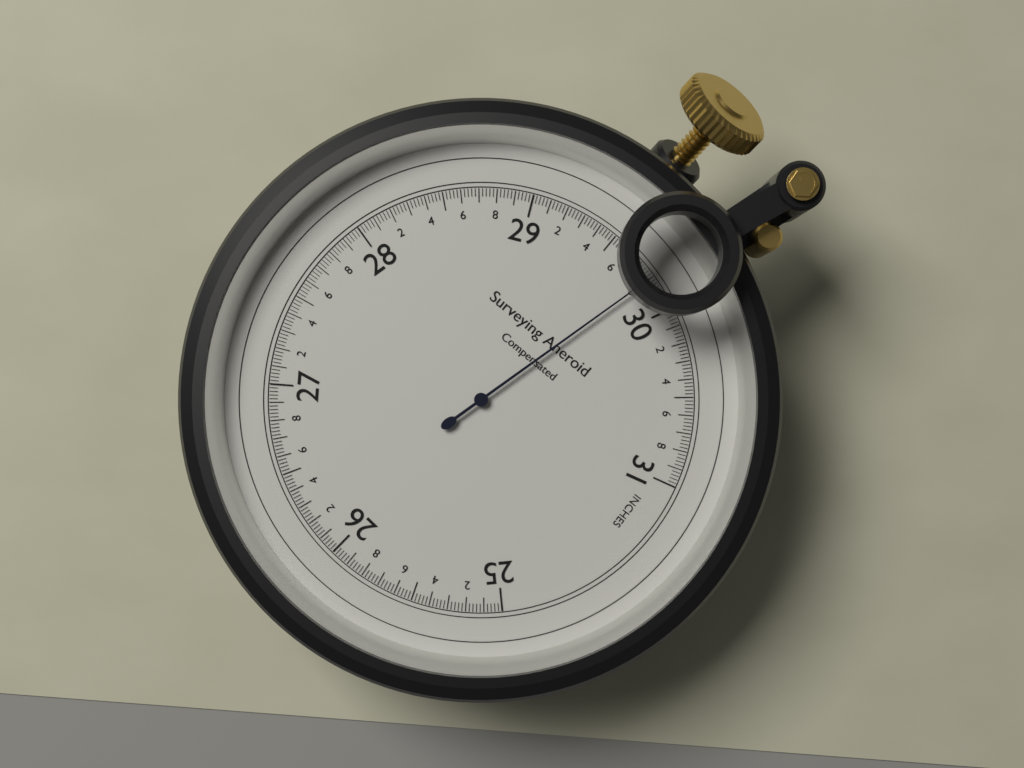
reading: 29.80 inches
